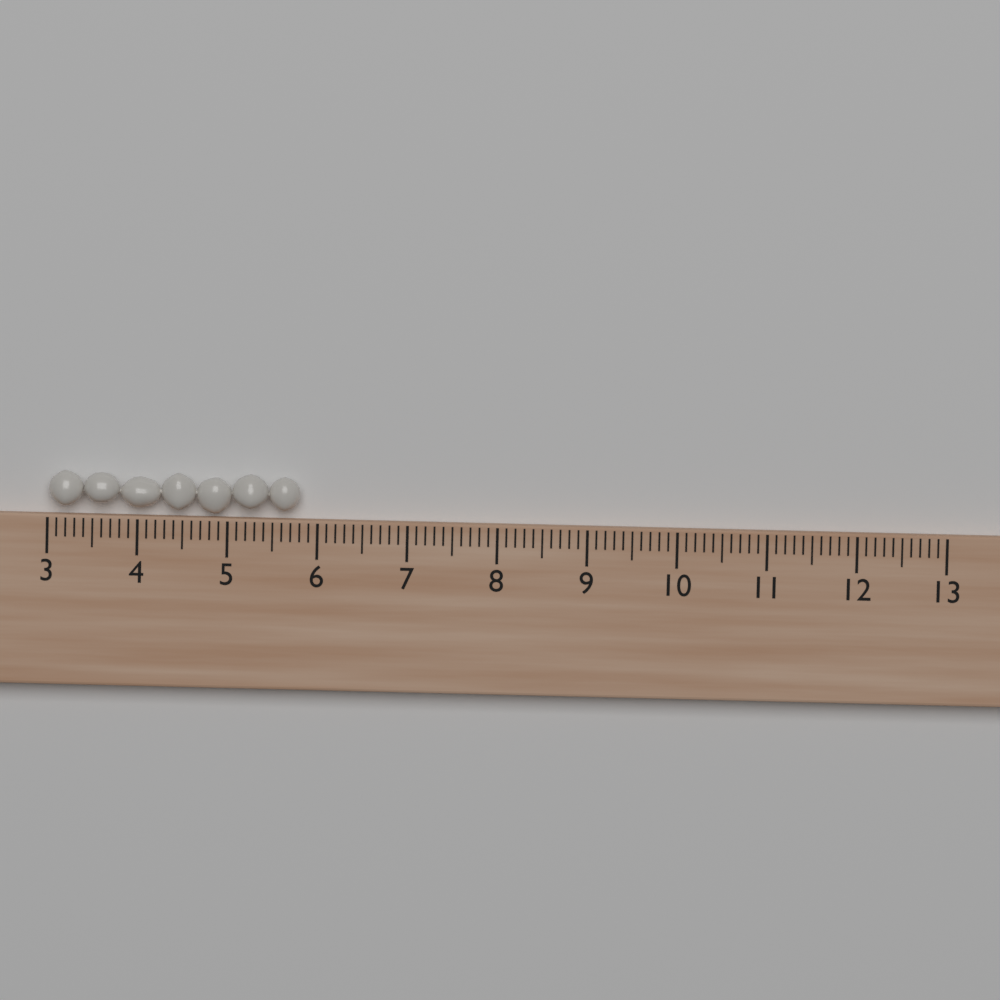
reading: 5.8 (no unit)
